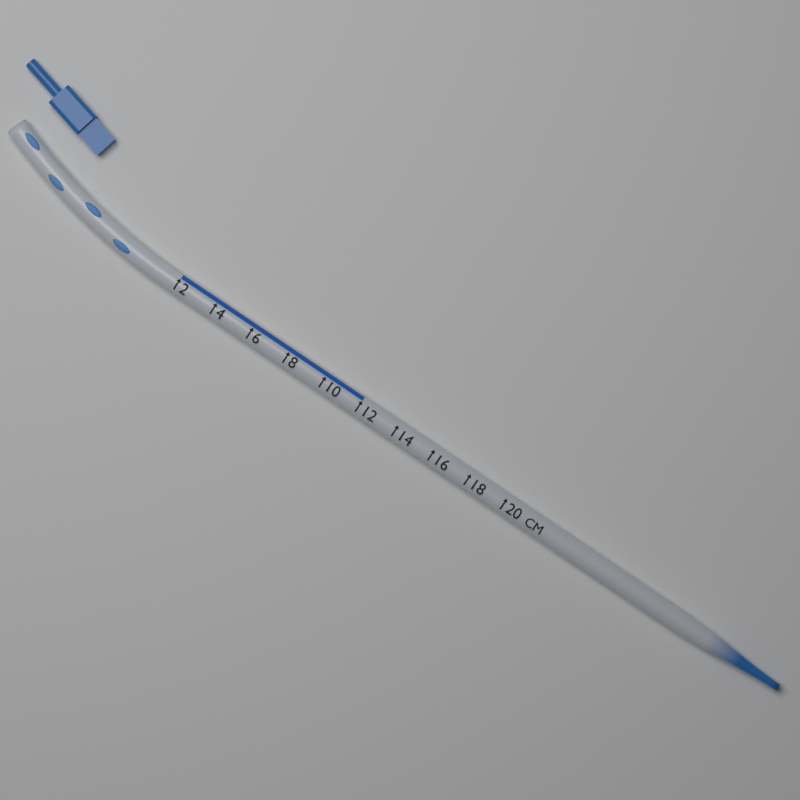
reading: 12 cm
